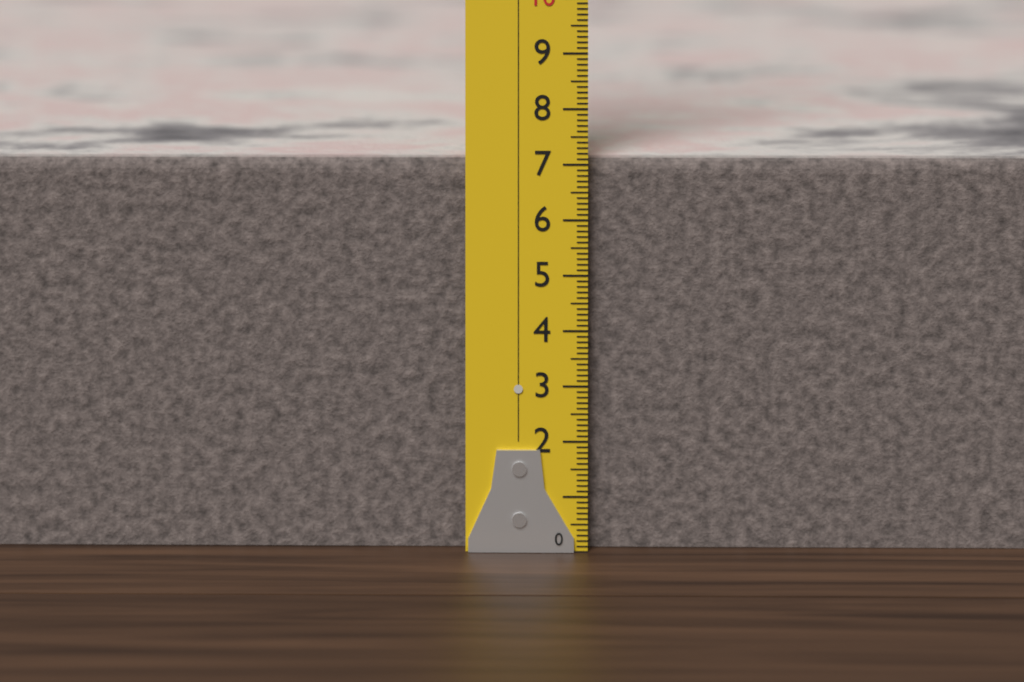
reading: 7.1 (no unit)
